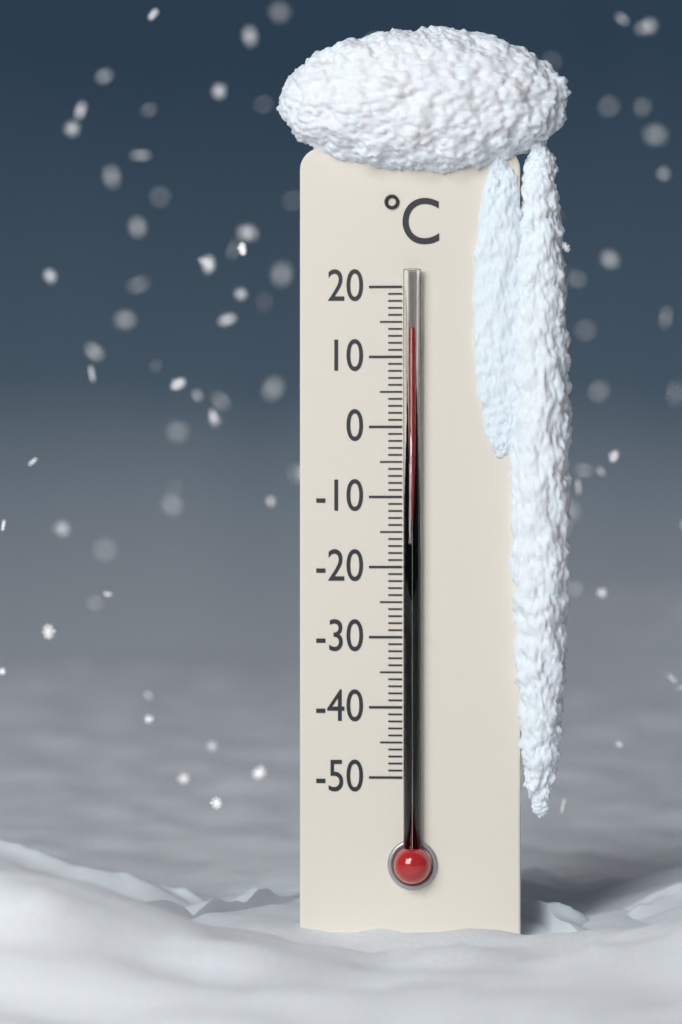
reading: 14 °C
